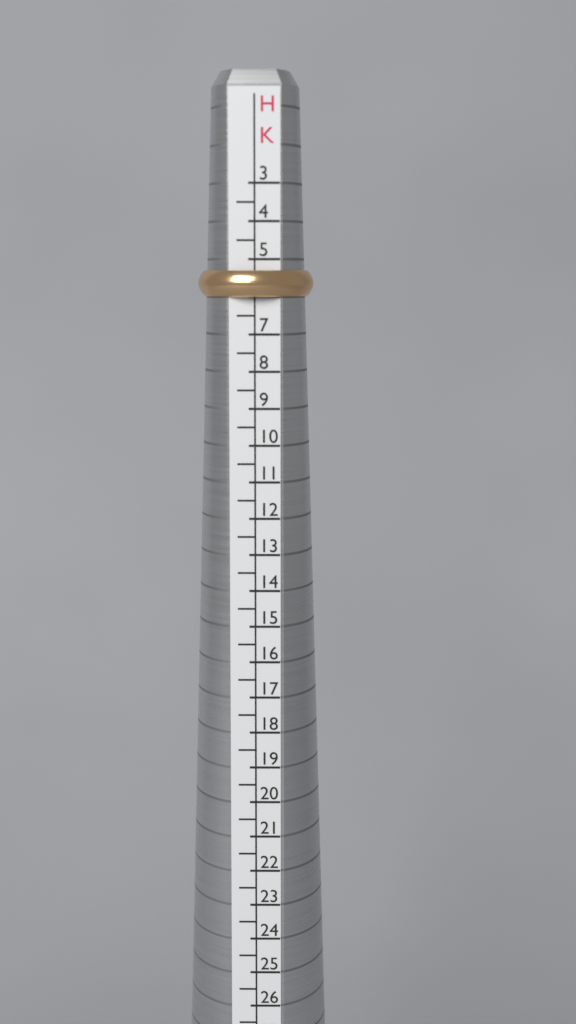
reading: 6.0 HK
